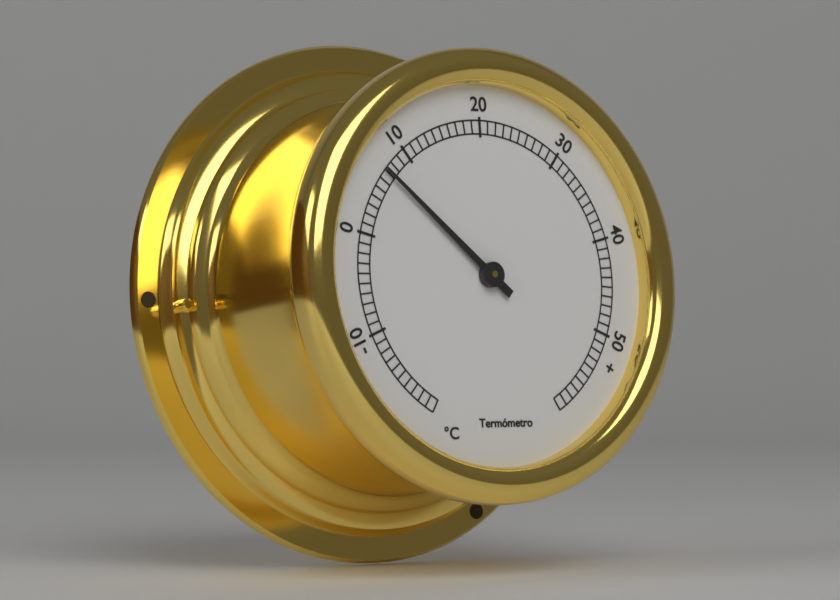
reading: 7 °C
